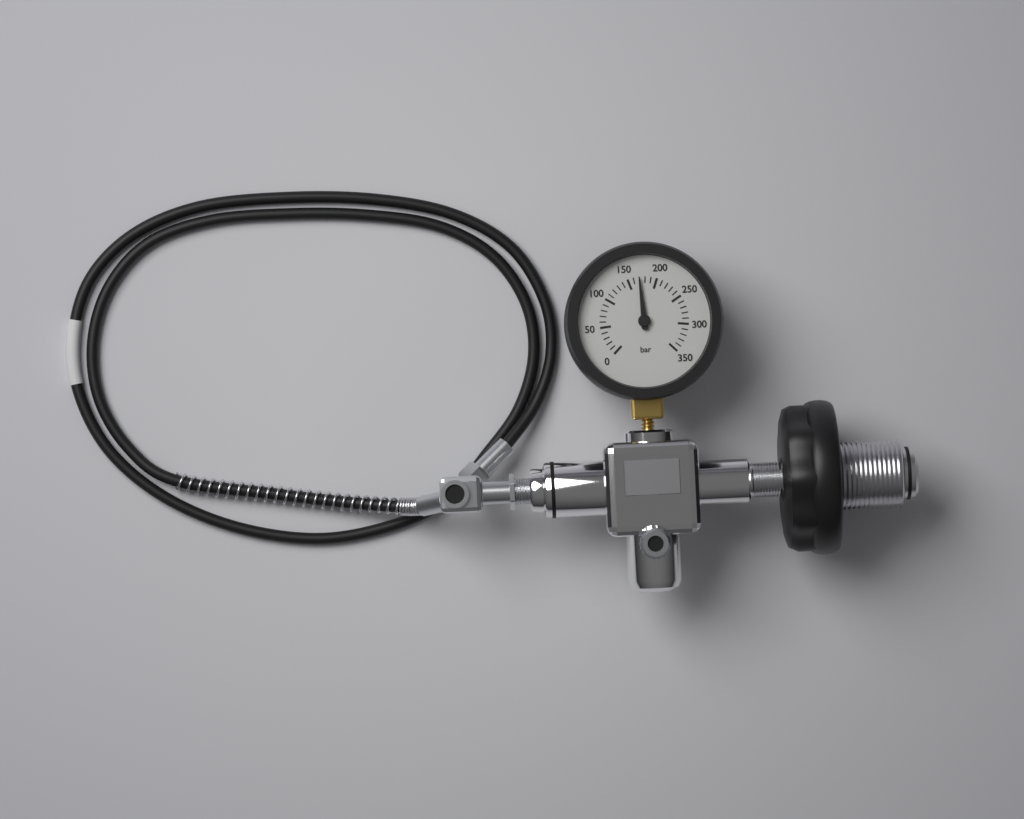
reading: 170 bar
